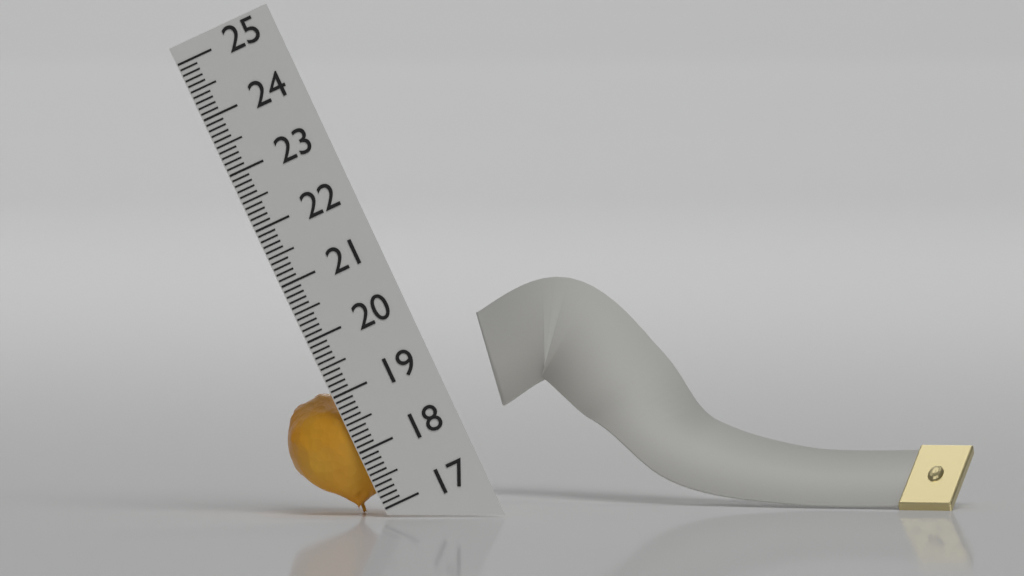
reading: 19.1 (no unit)
